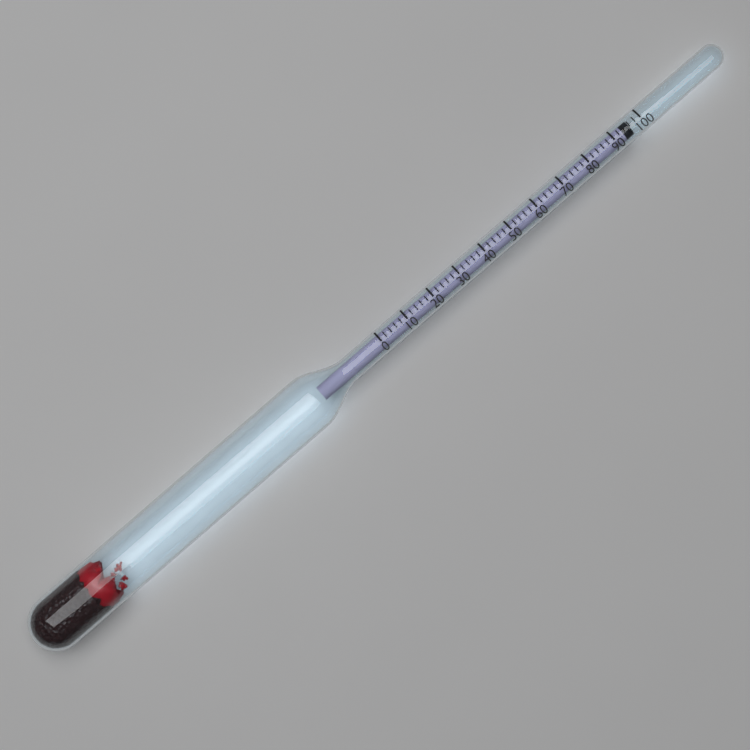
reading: 96 (no unit)
